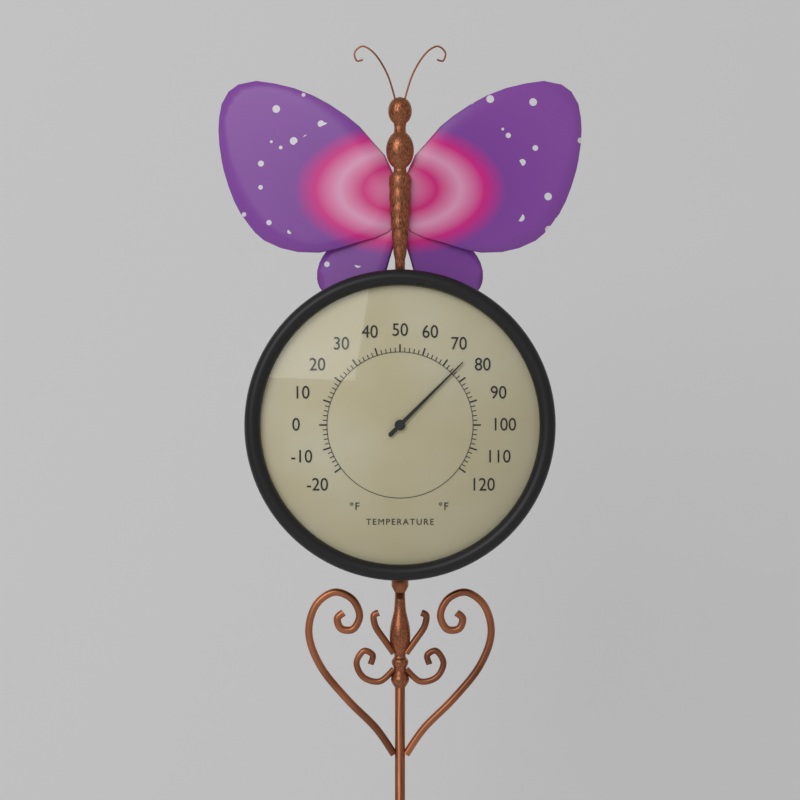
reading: 75 °F
